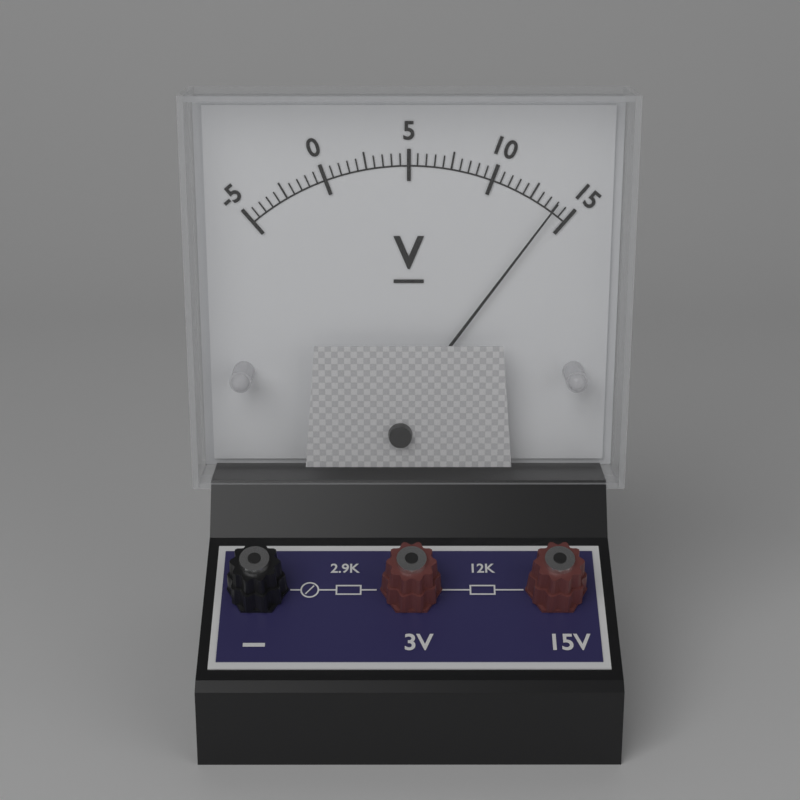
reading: 14.0 V
